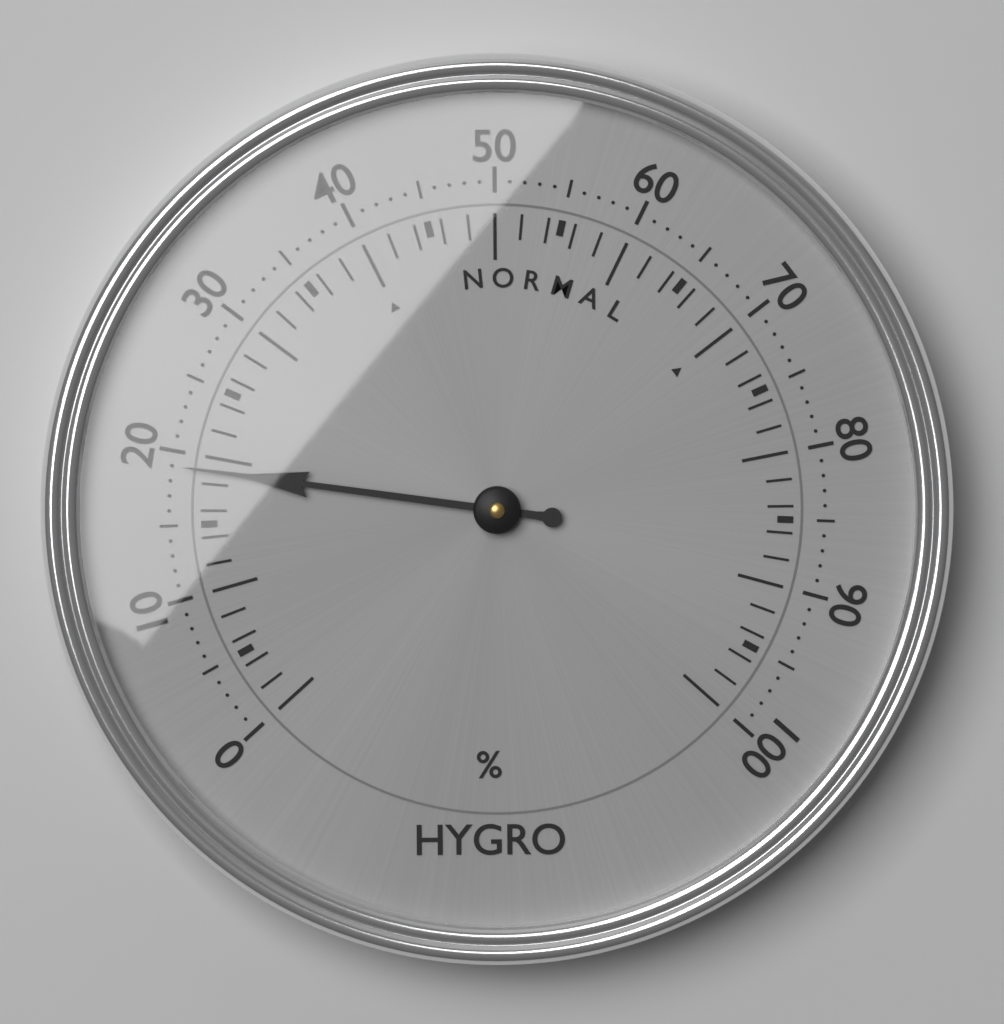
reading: 19 %
